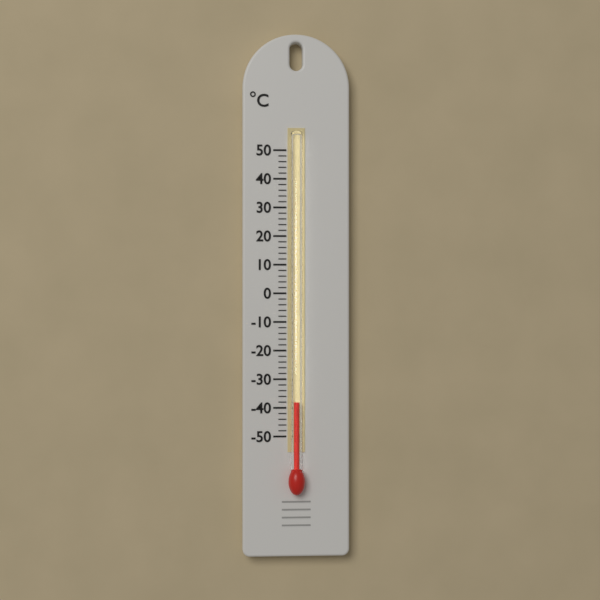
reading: -38 °C
